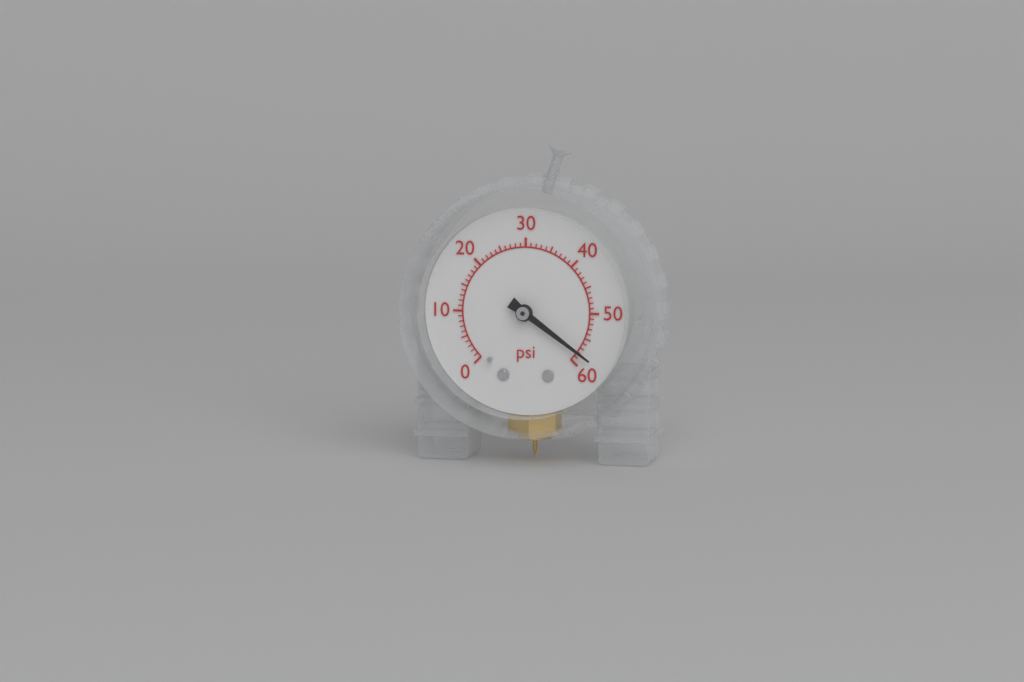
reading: 58 psi
